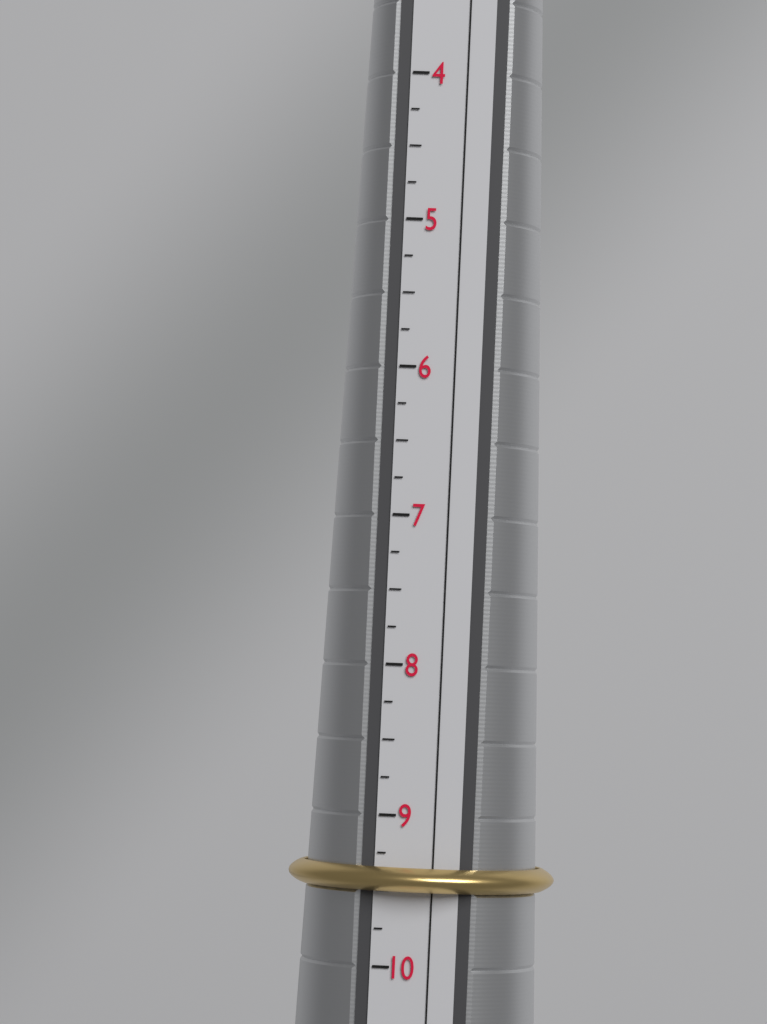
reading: 9.50 (no unit)
